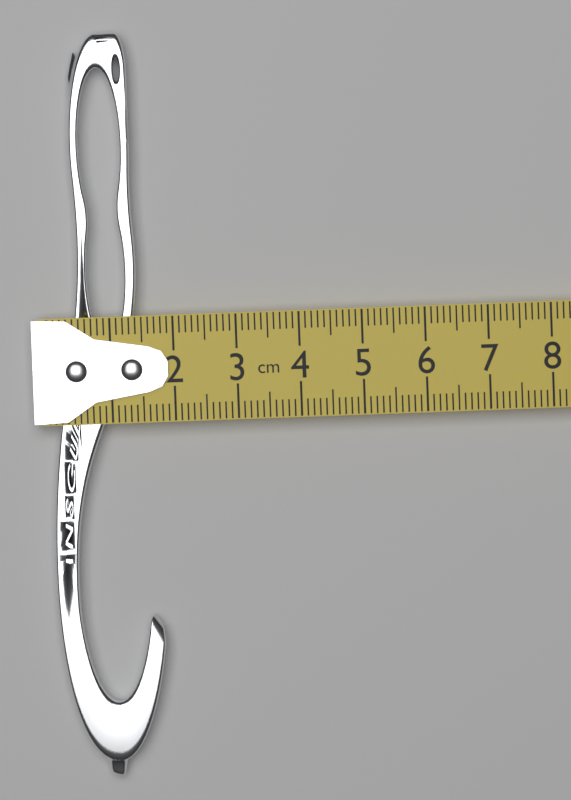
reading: 1.7 cm
